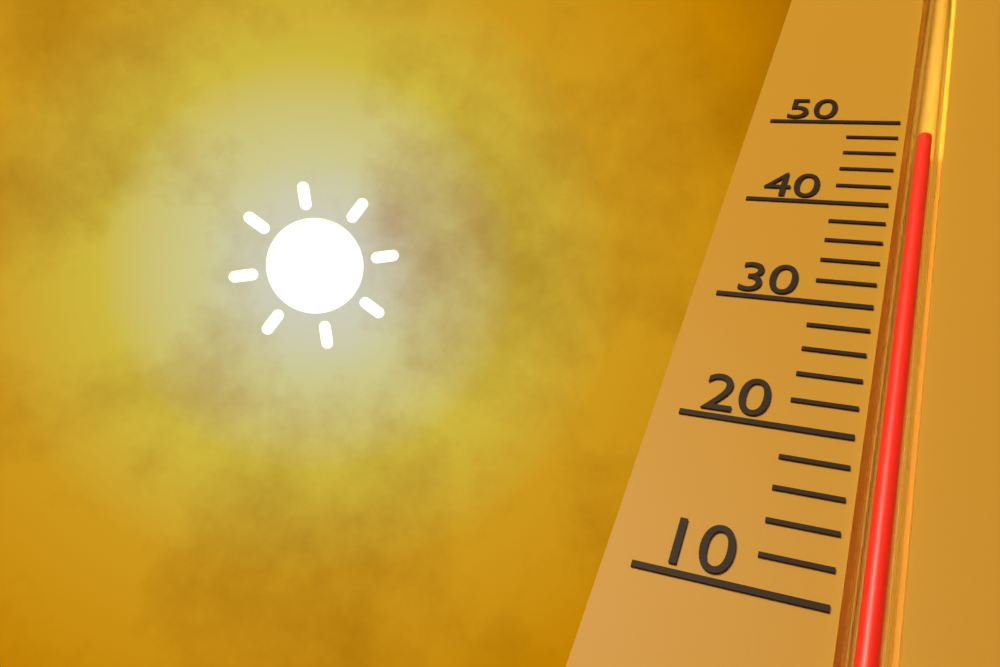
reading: 48 (no unit)
